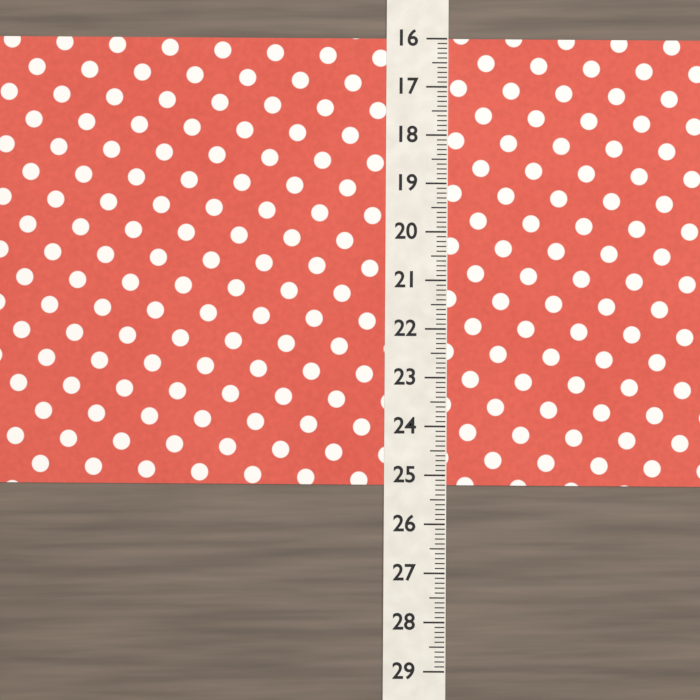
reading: 25.2 (no unit)
